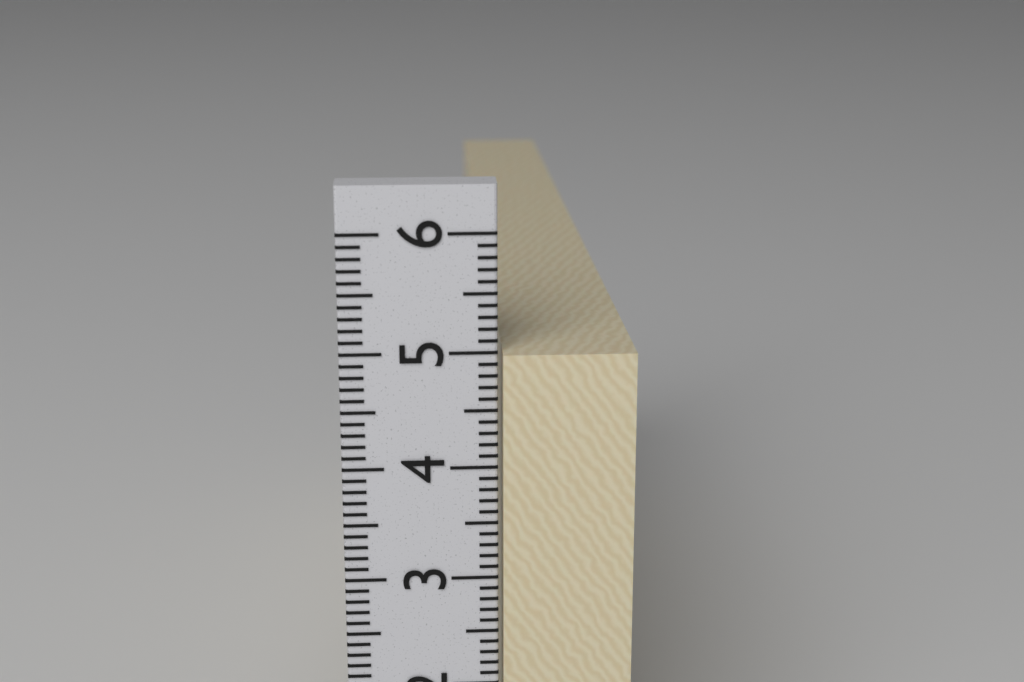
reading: 5.0 cm
